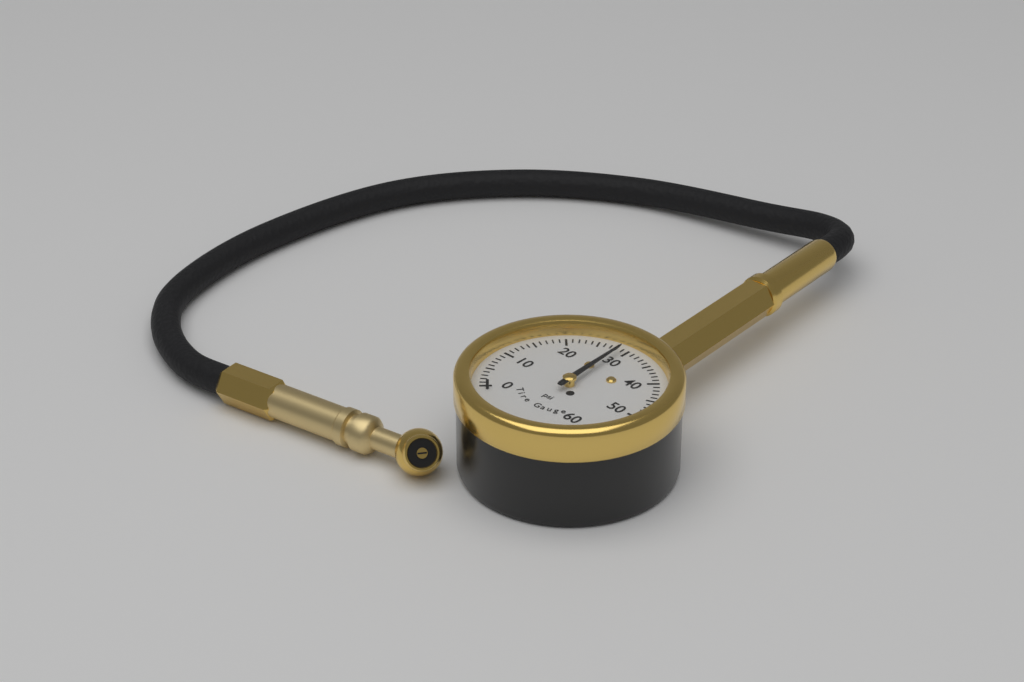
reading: 29 psi
